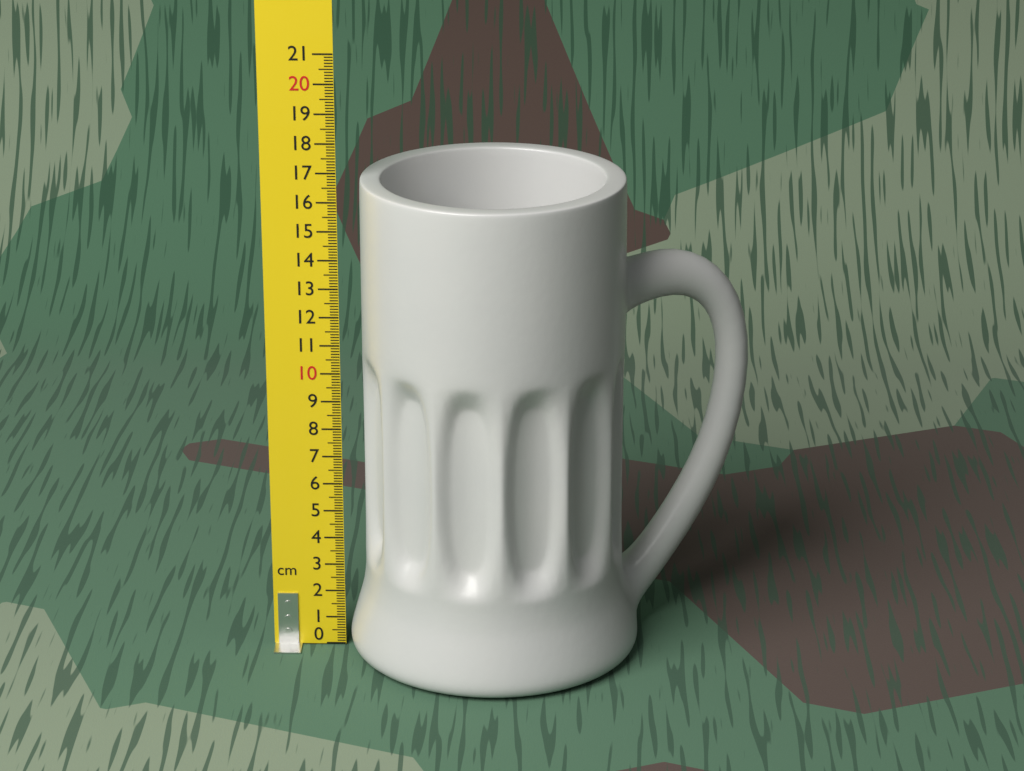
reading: 16.8 cm
